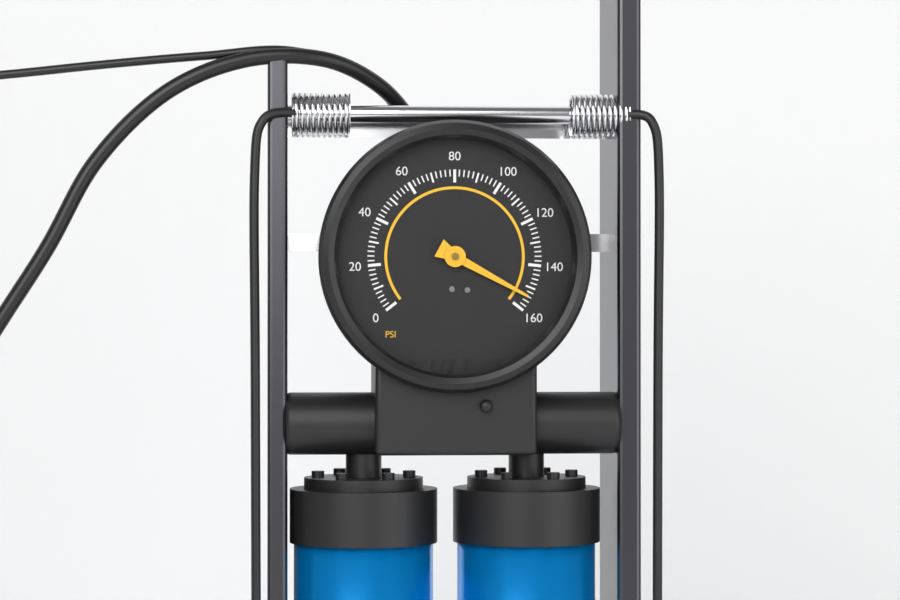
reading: 154 psi
